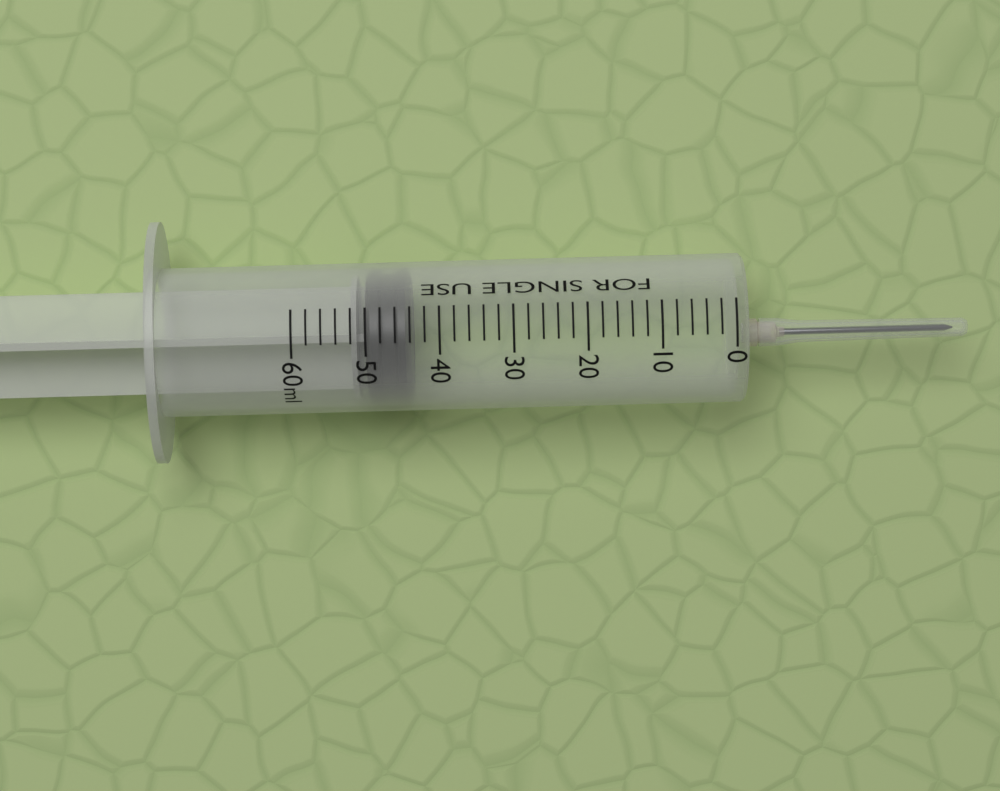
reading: 44 ml
